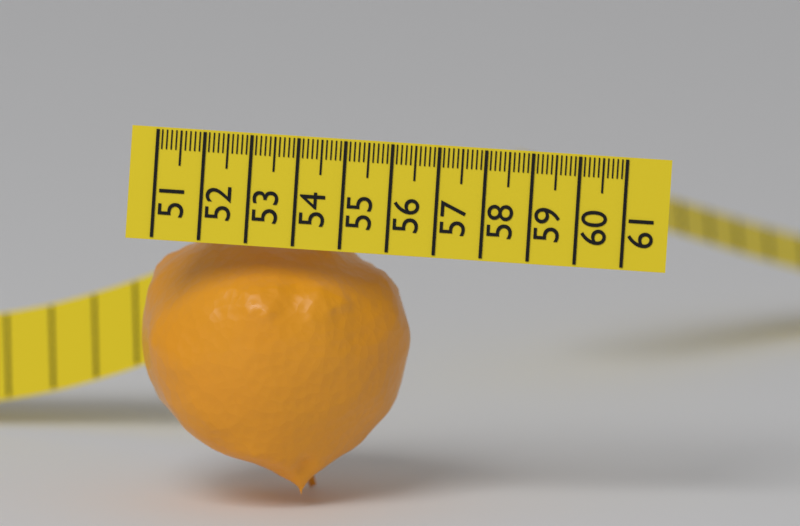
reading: 56.7 (no unit)
